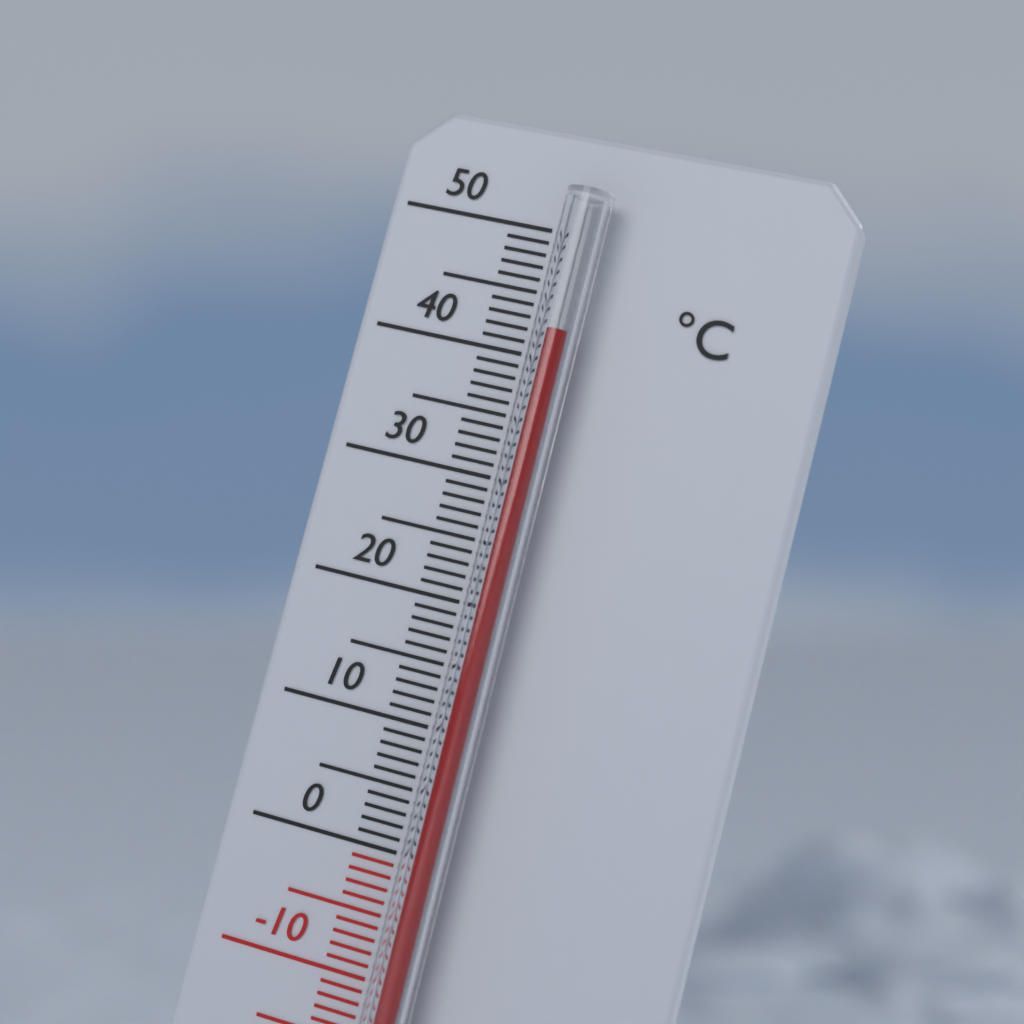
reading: 42 °C
